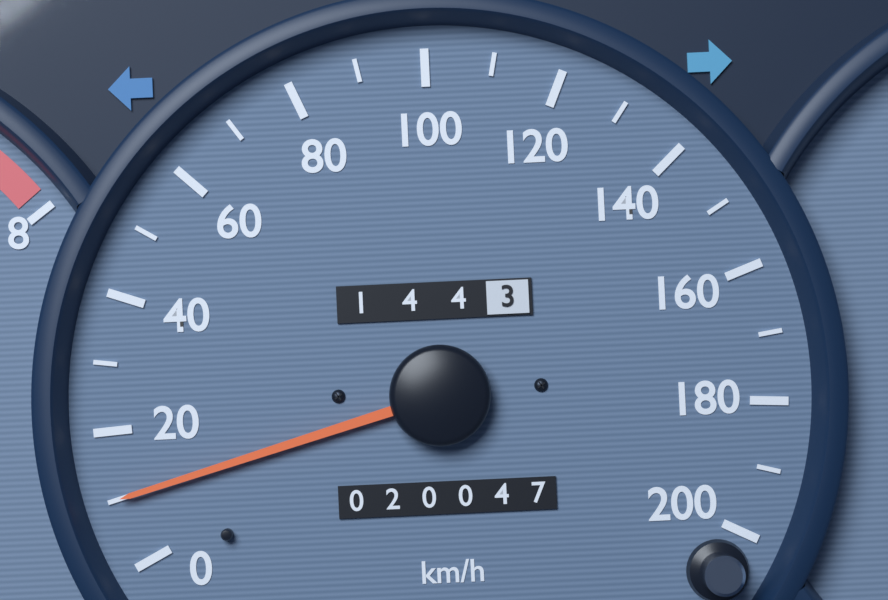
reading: 10 km/h
